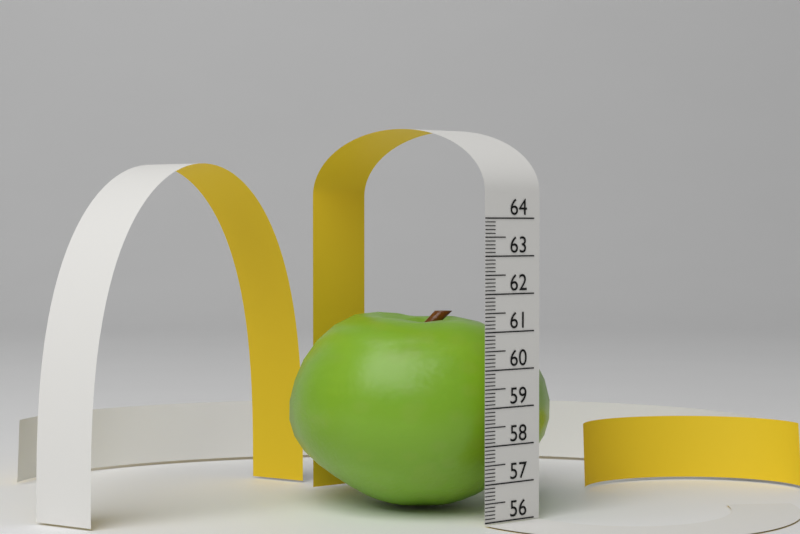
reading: 61.4 (no unit)
